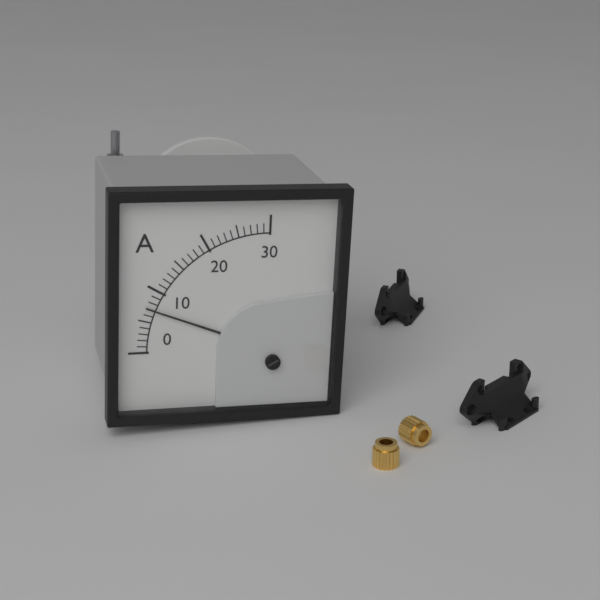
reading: 7 A
